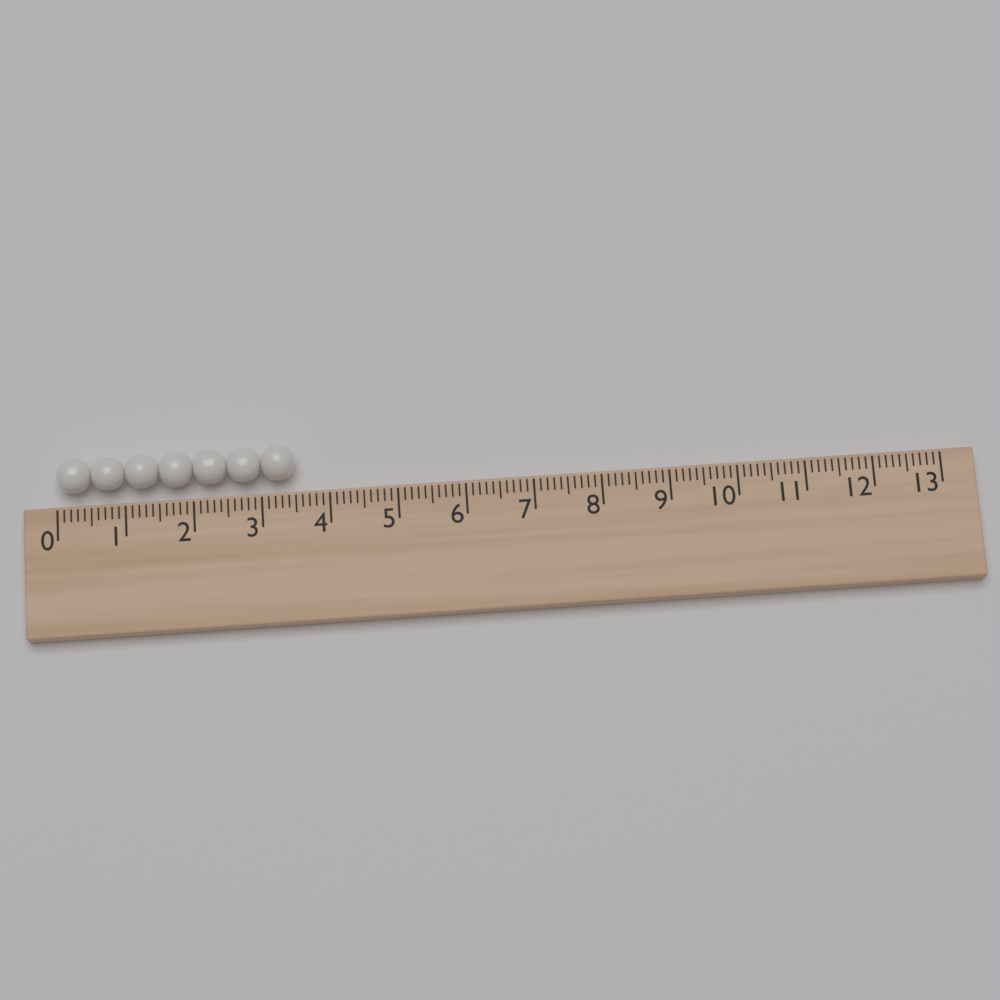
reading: 3.5 (no unit)
